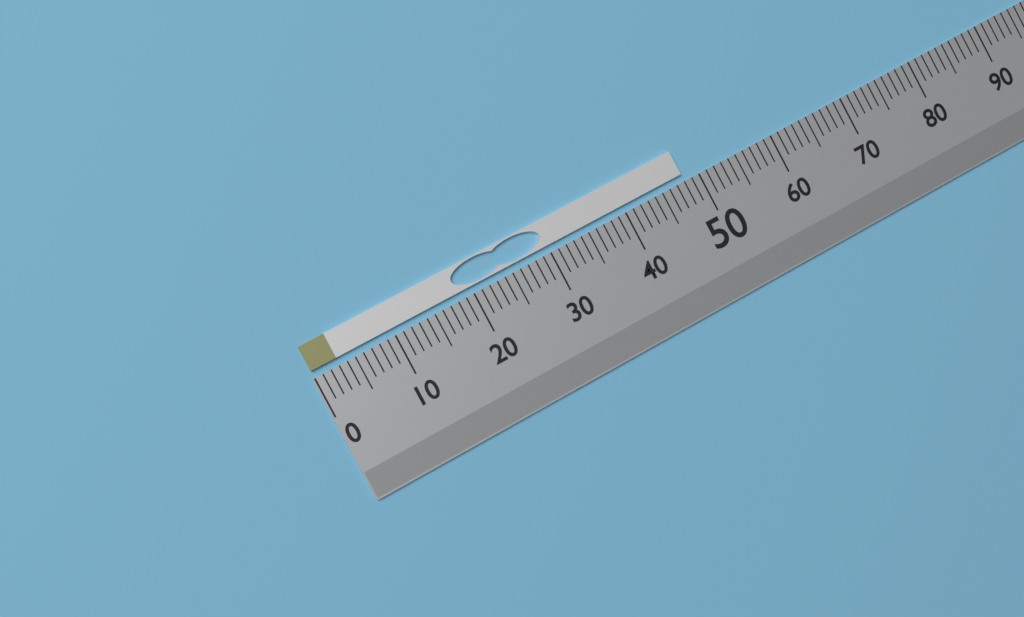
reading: 48 (no unit)
